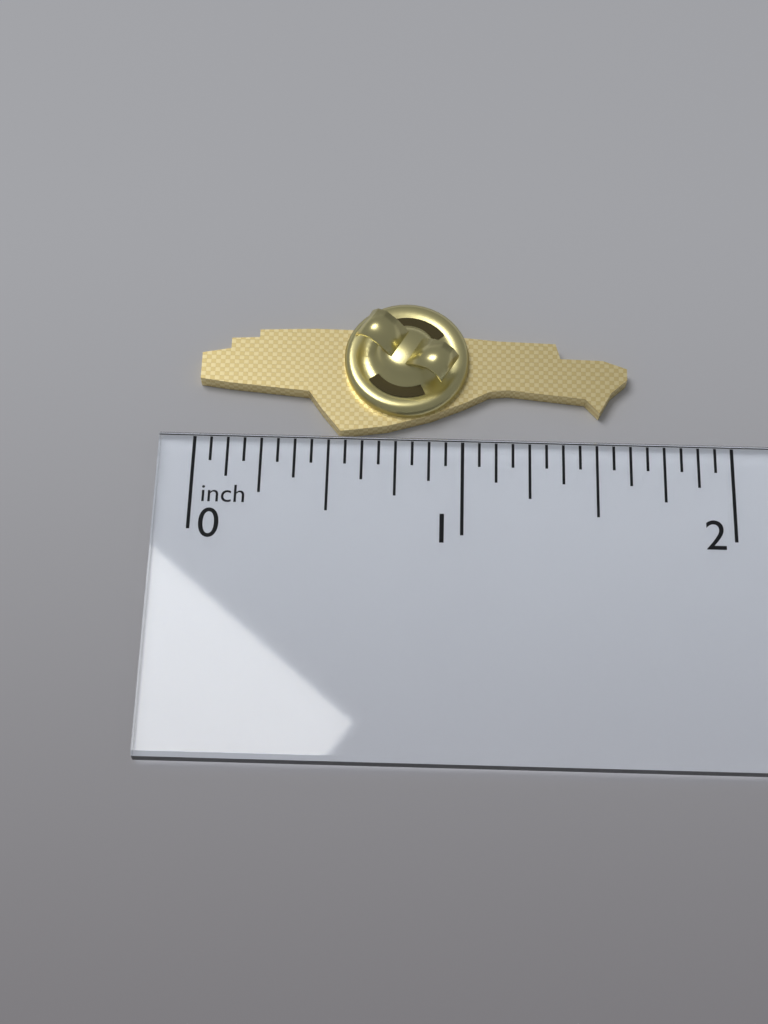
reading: 1.6250 inch
